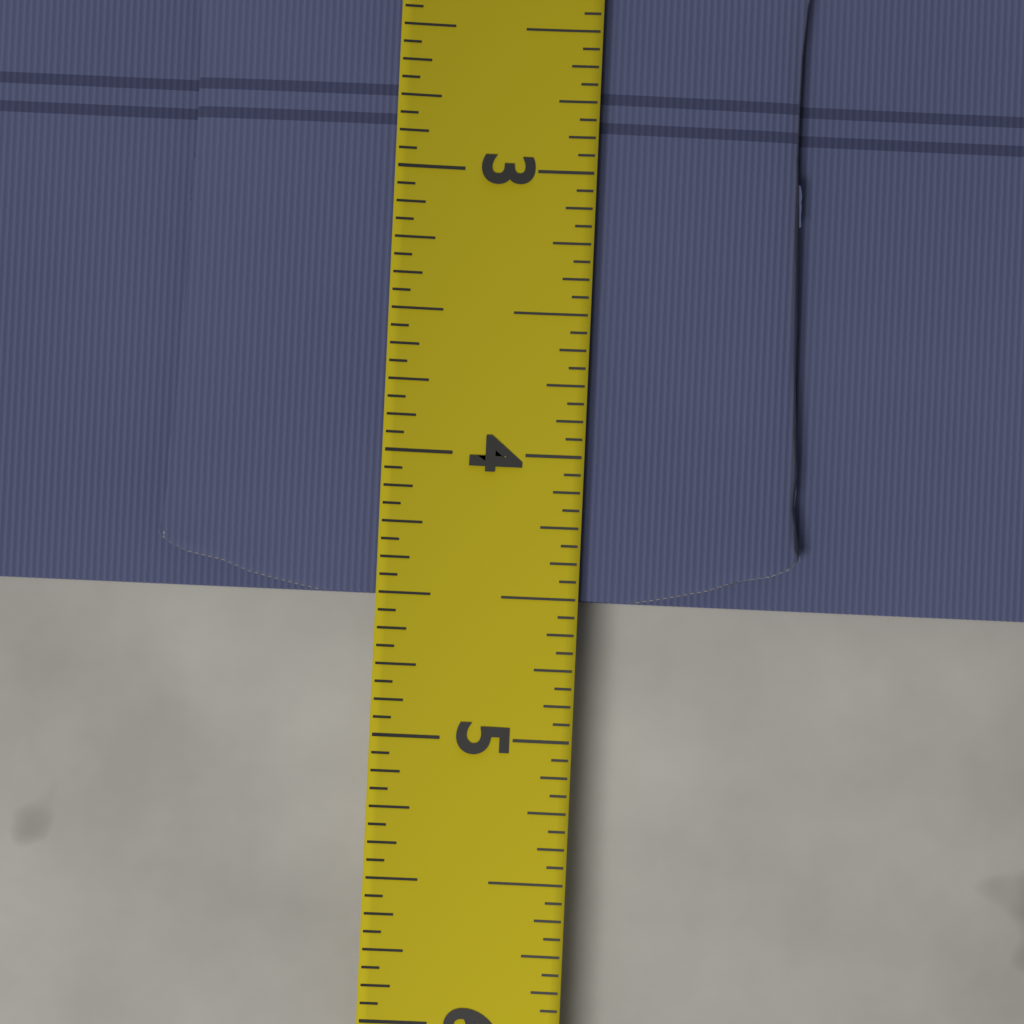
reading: 4.5000 (no unit)
